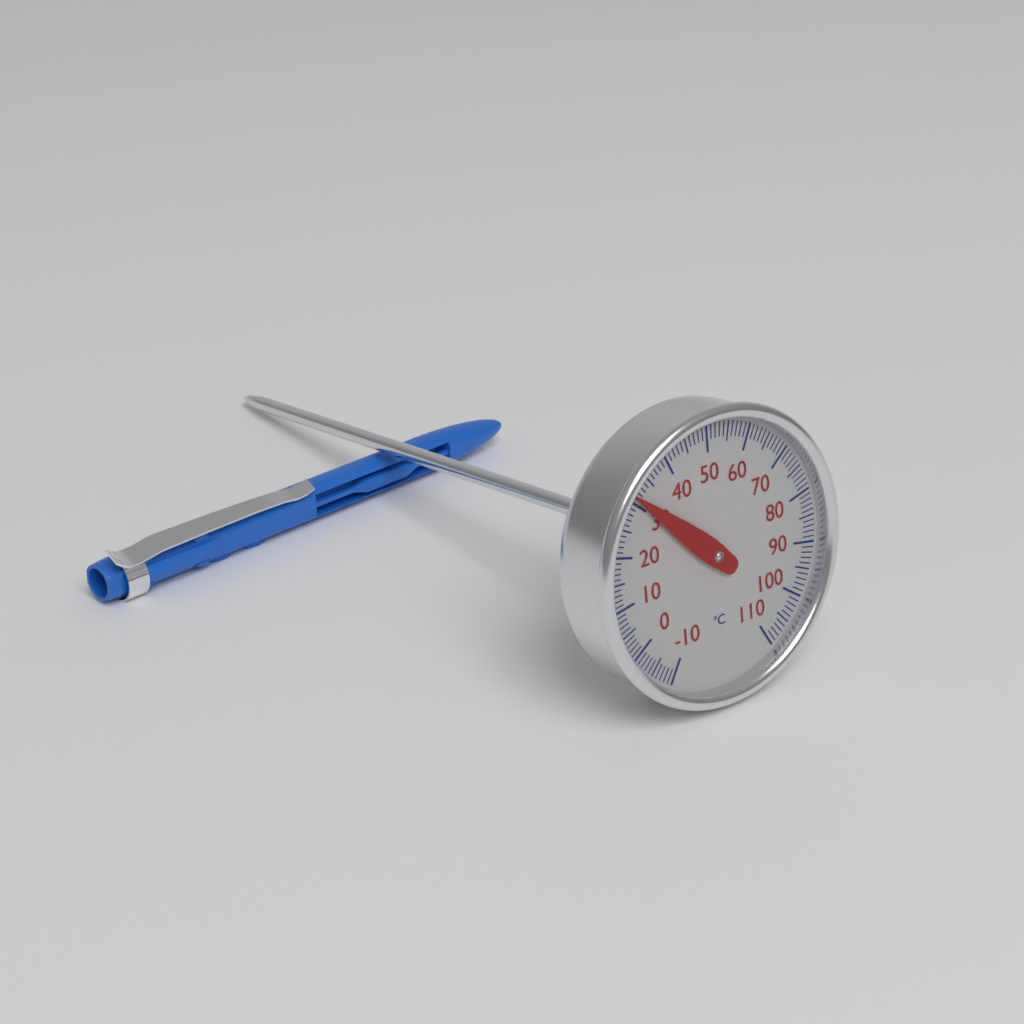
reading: 31 °C
